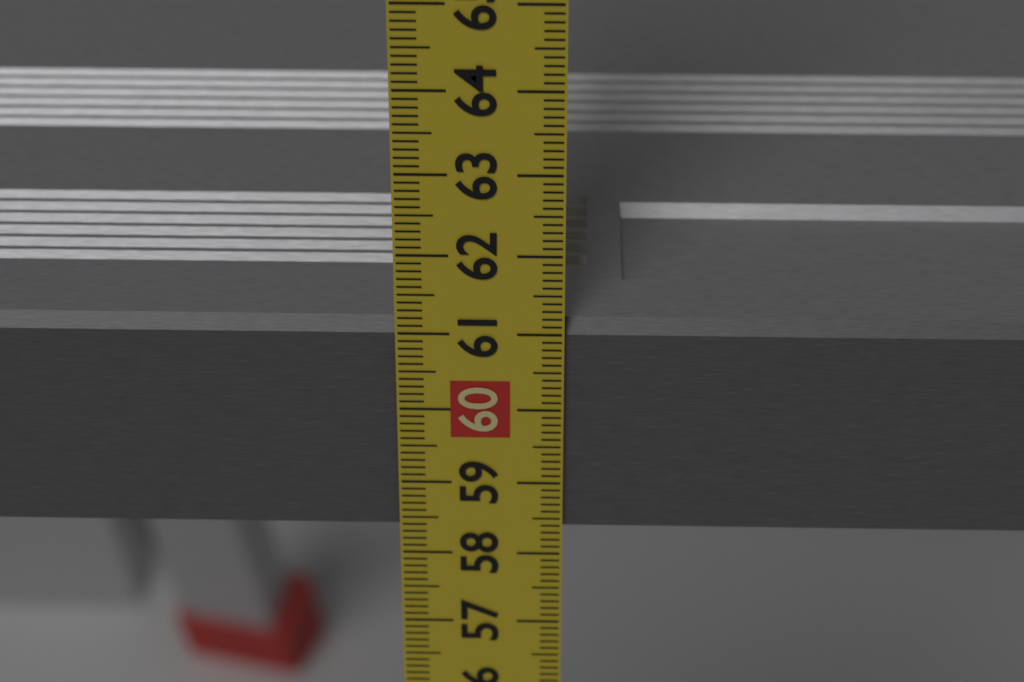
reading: 61.1 cm
